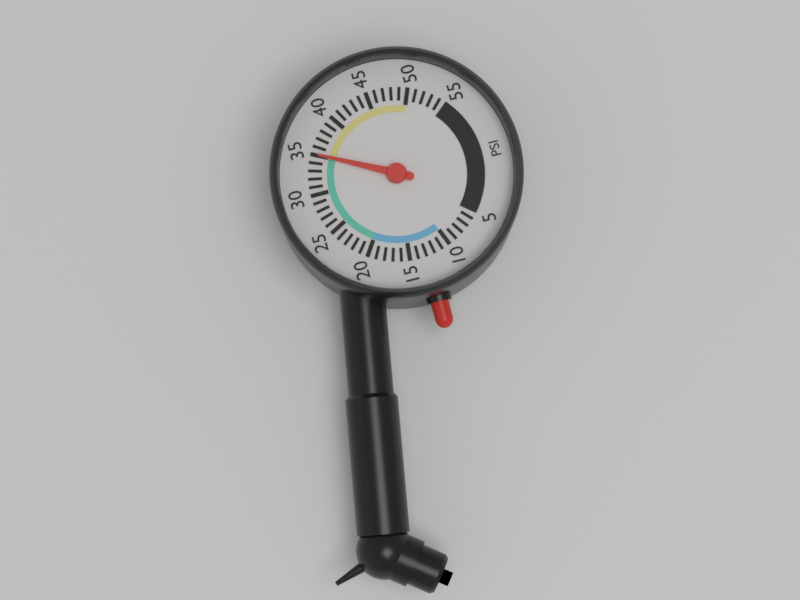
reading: 35 psi
